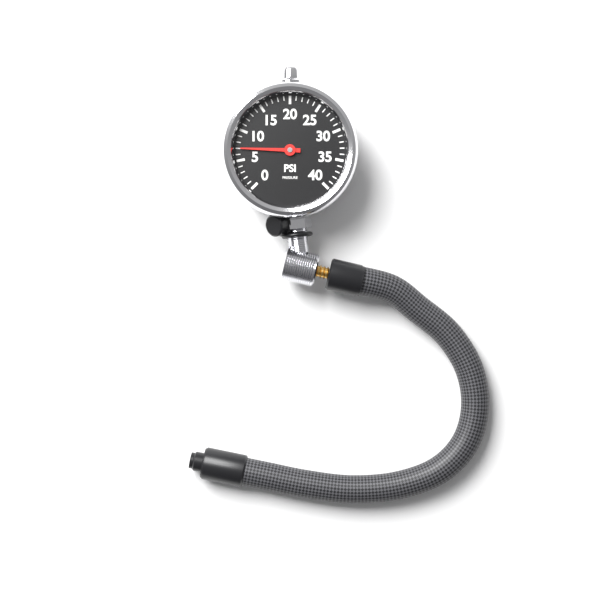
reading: 7 psi
